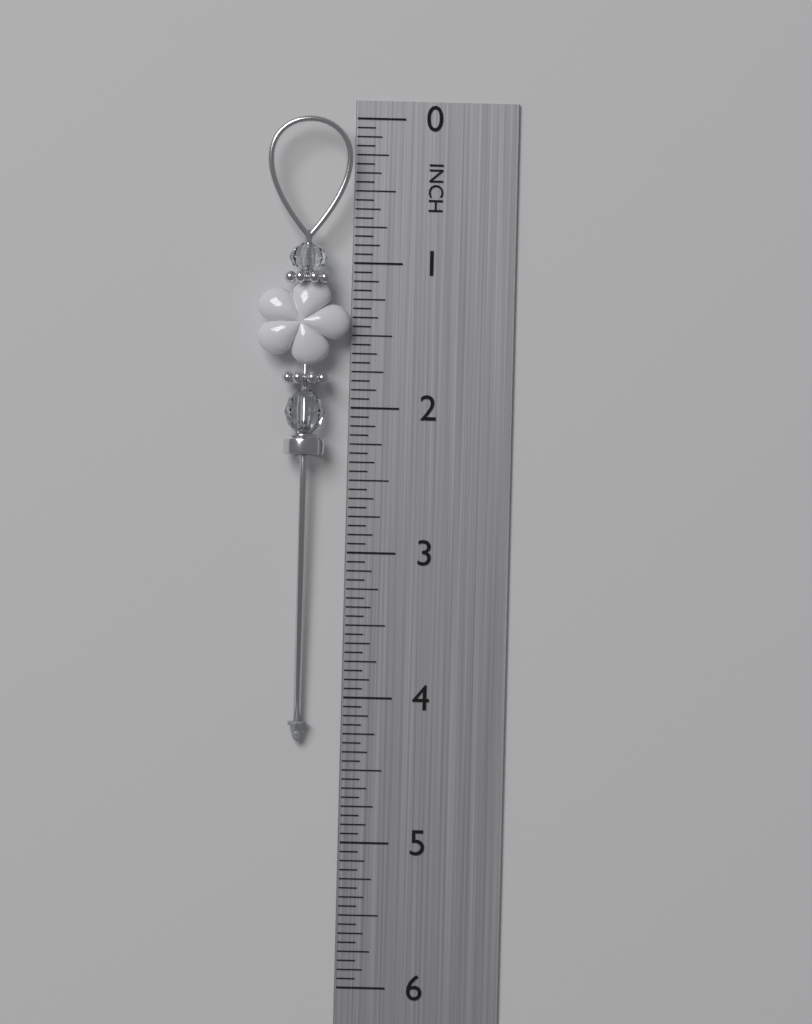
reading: 4.3125 in
